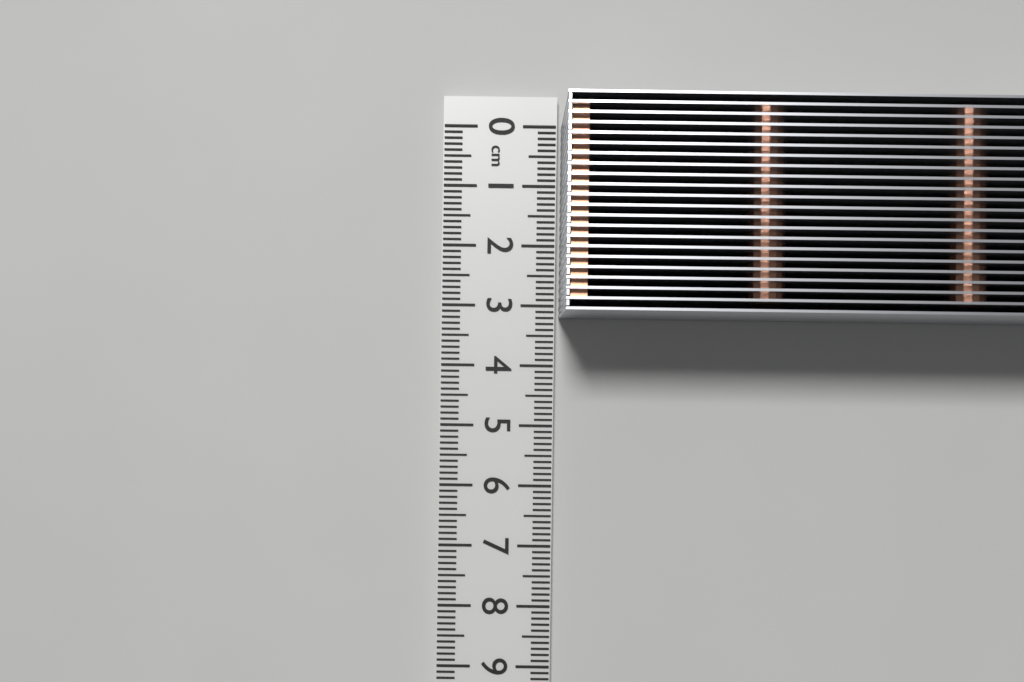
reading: 3.2 cm
